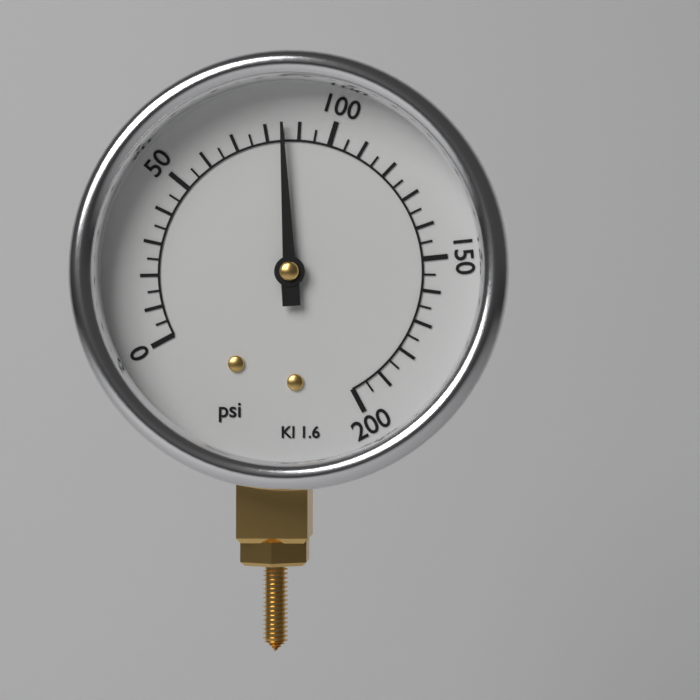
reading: 85 psi
